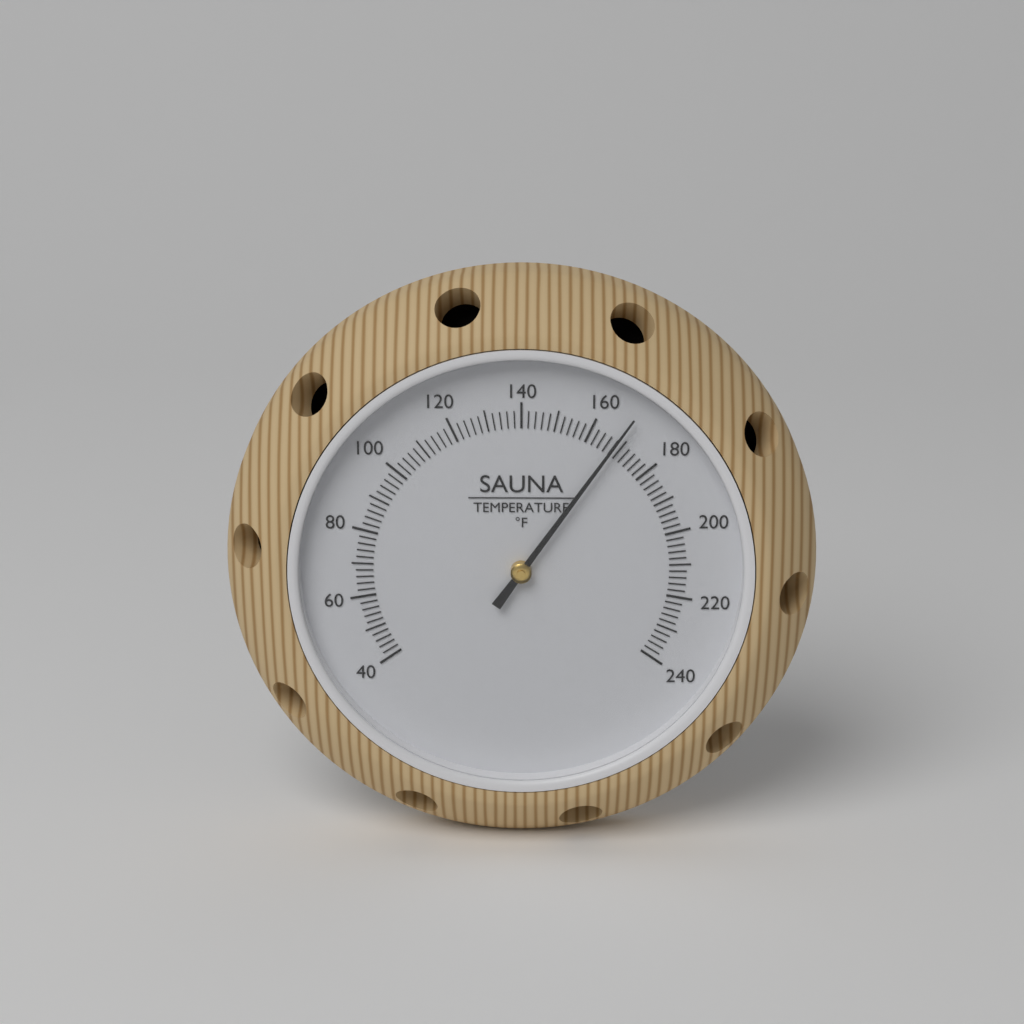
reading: 168 °F
